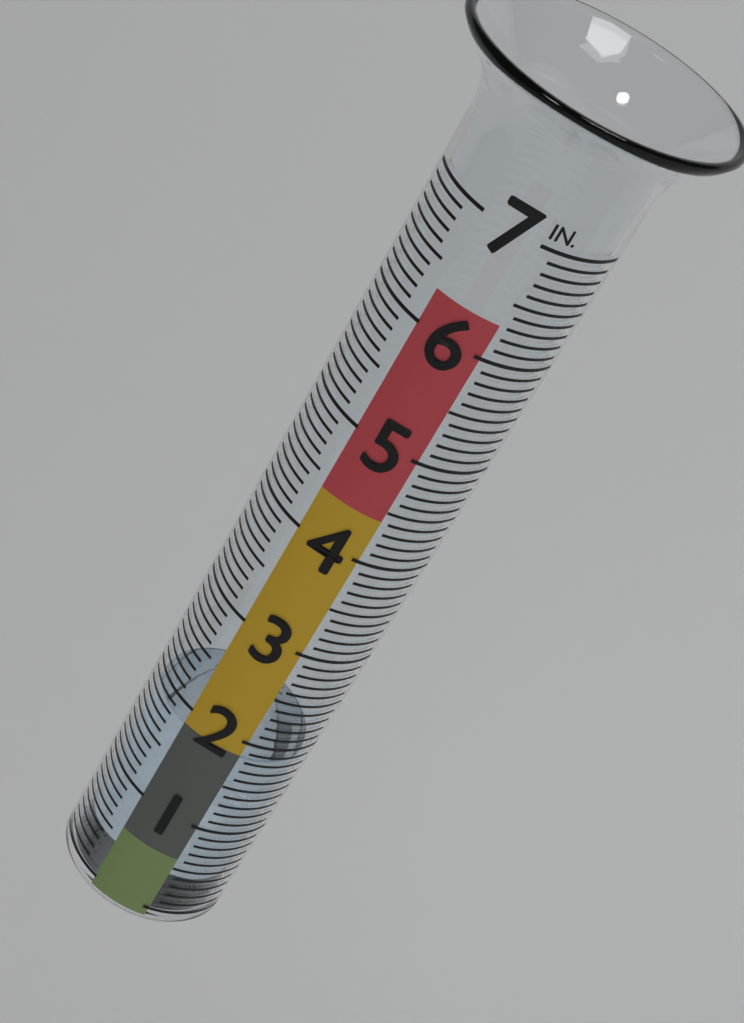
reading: 1.8 in
